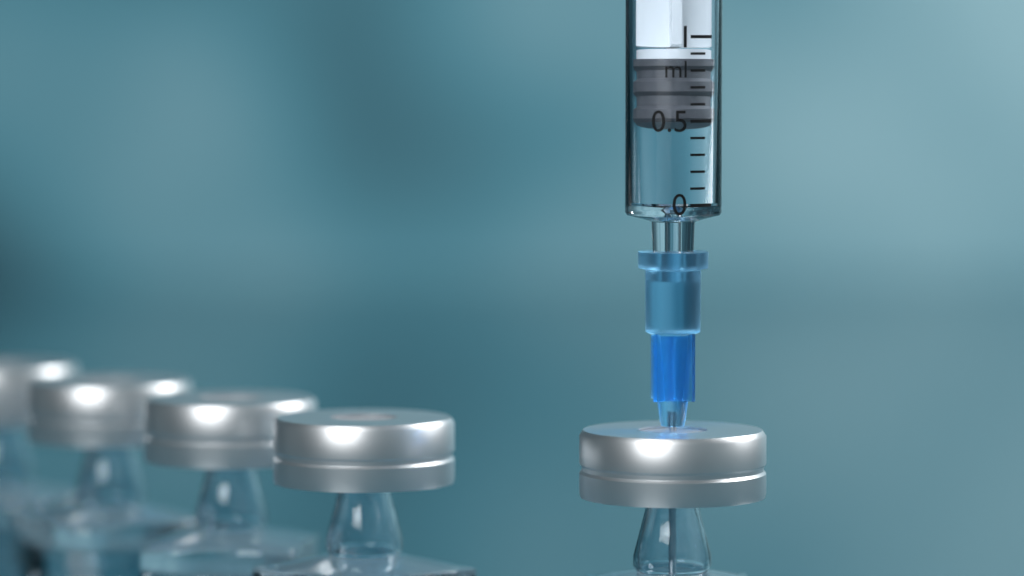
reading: 0.5 ml
